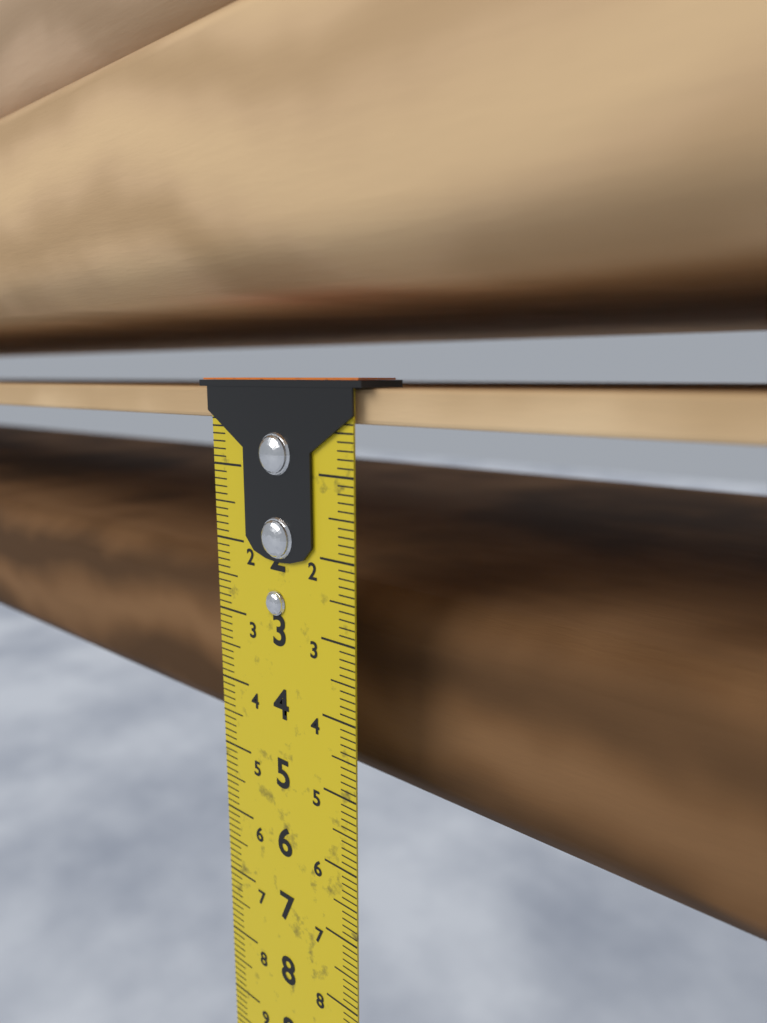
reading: 0.4 cm
